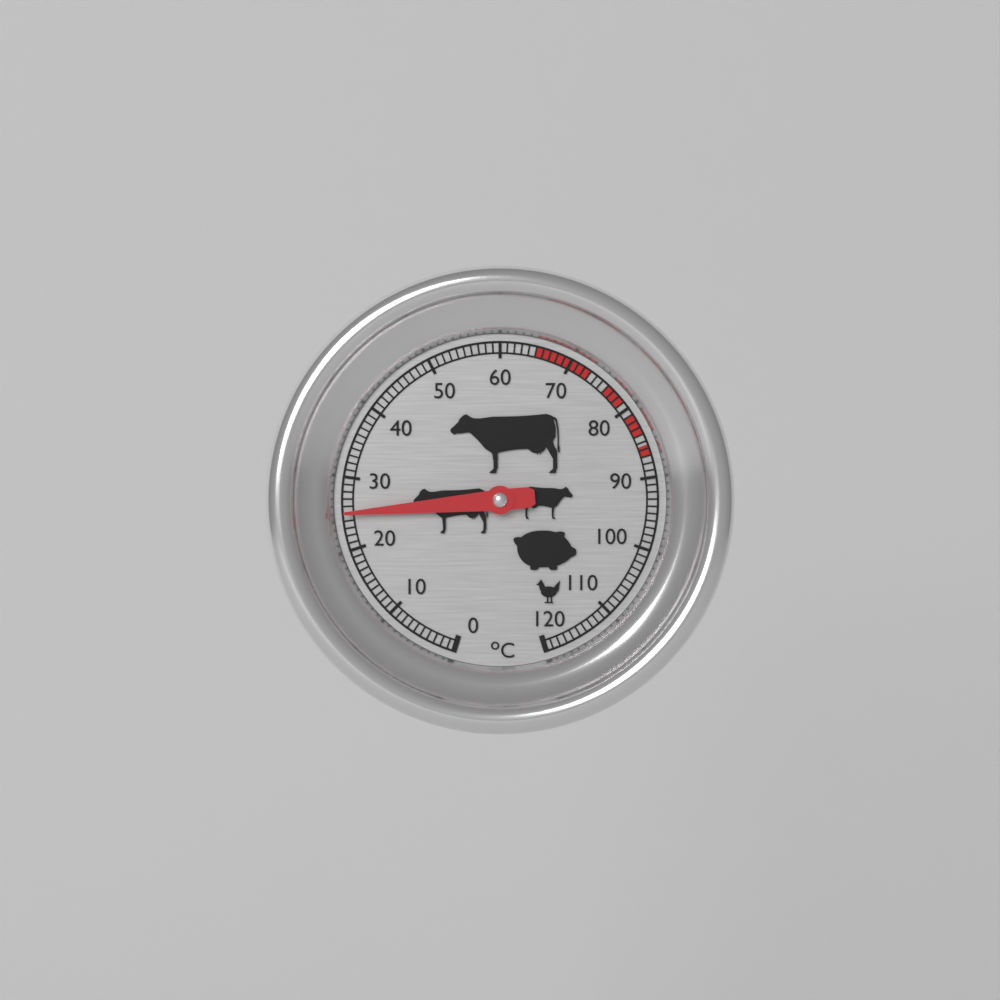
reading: 25 °C
